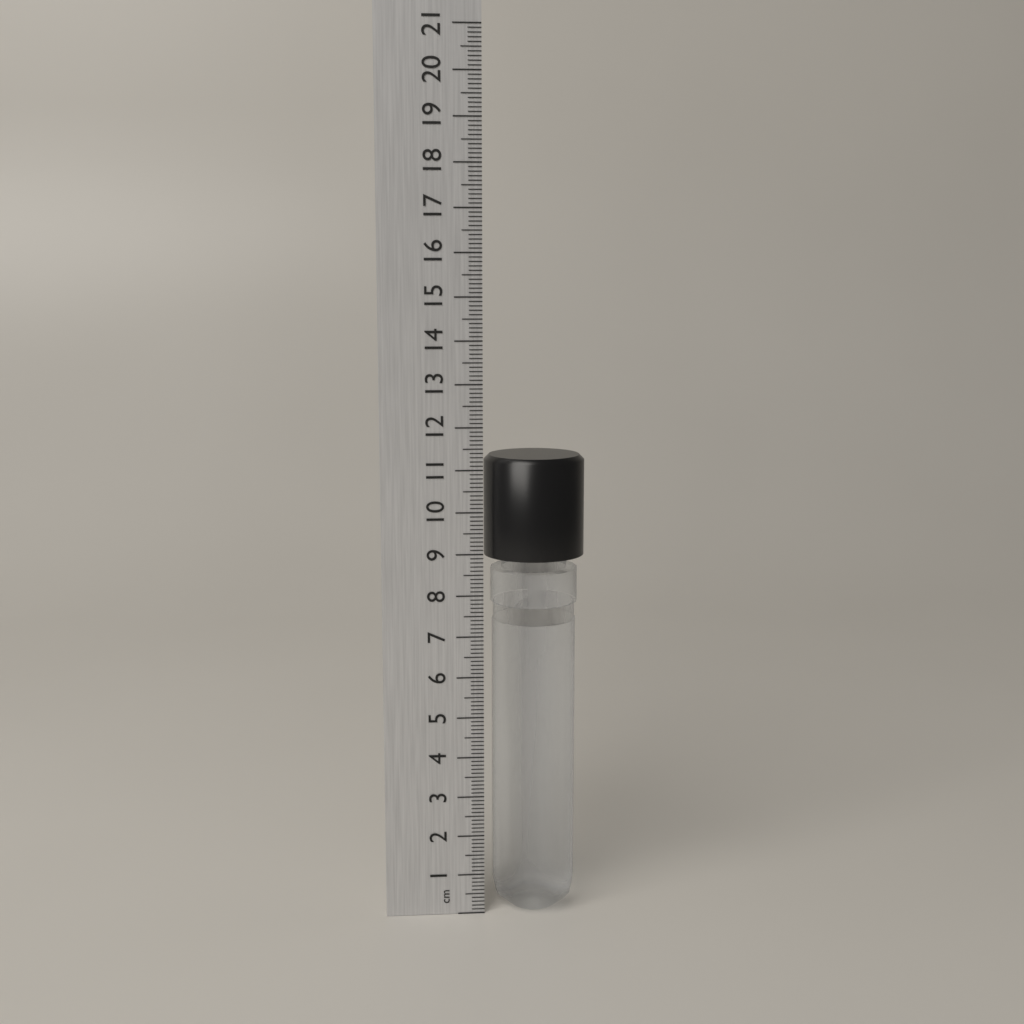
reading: 11.3 cm
